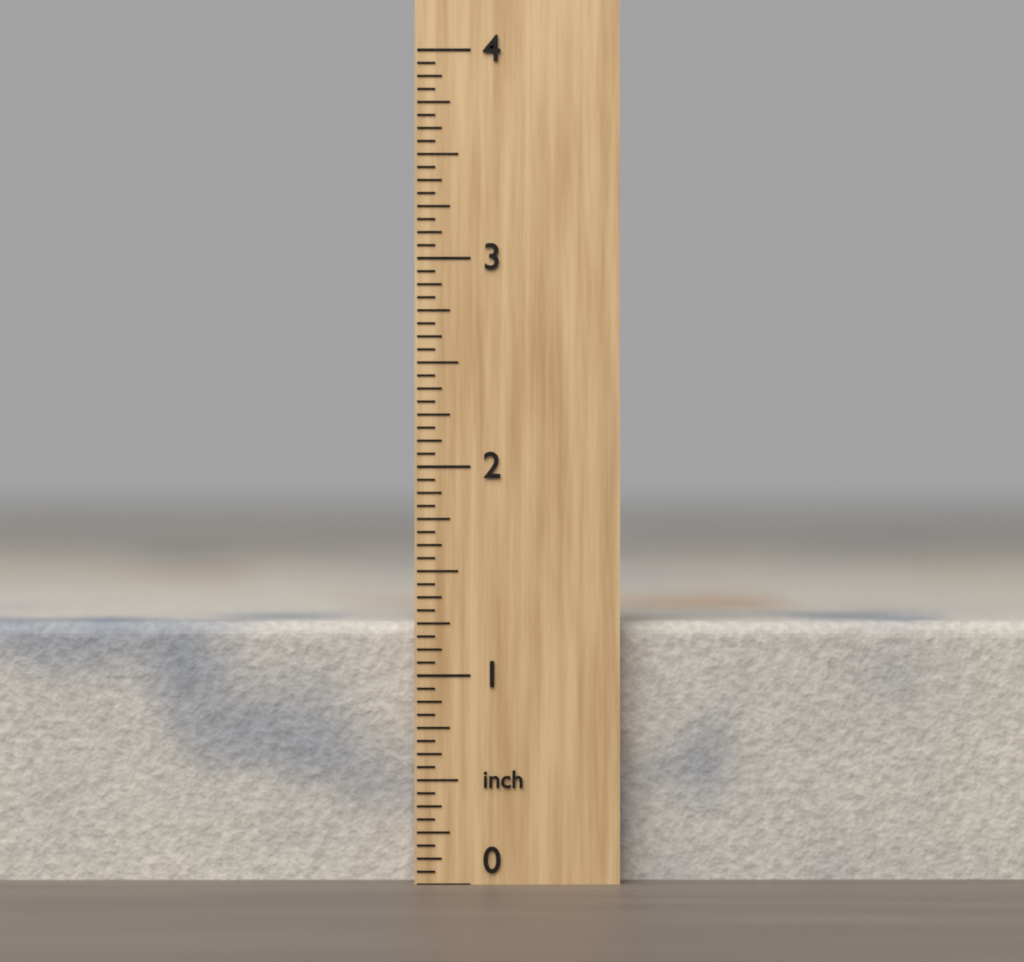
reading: 1.2500 inch
